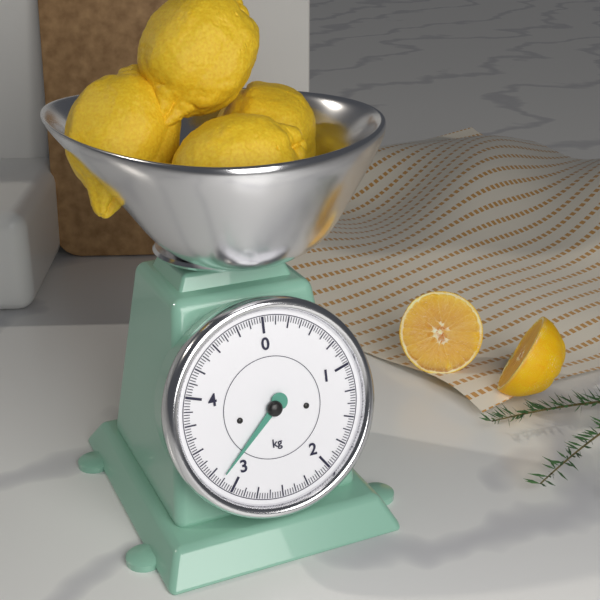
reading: 3.150 kg
